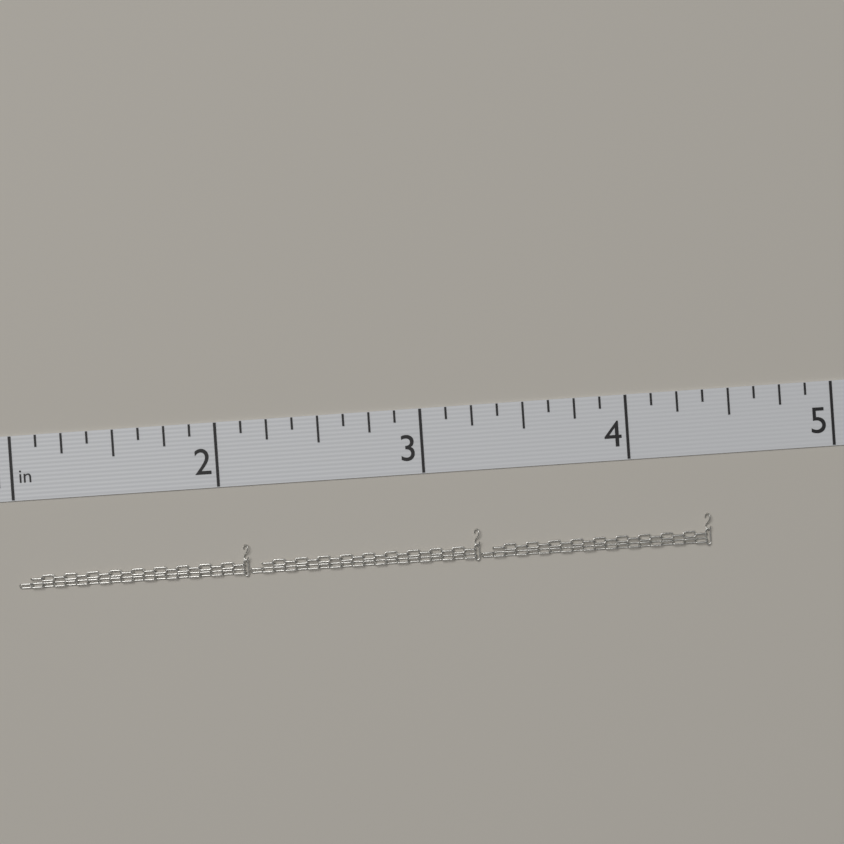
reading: 4.375 in
